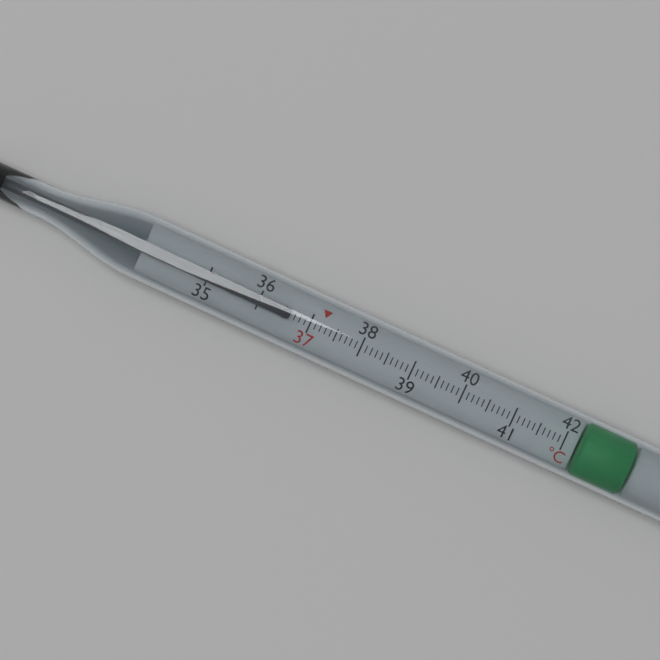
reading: 36.6 °C
